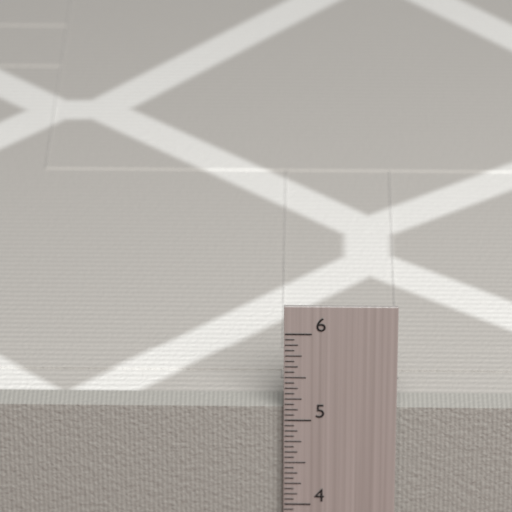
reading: 5.1250 in
